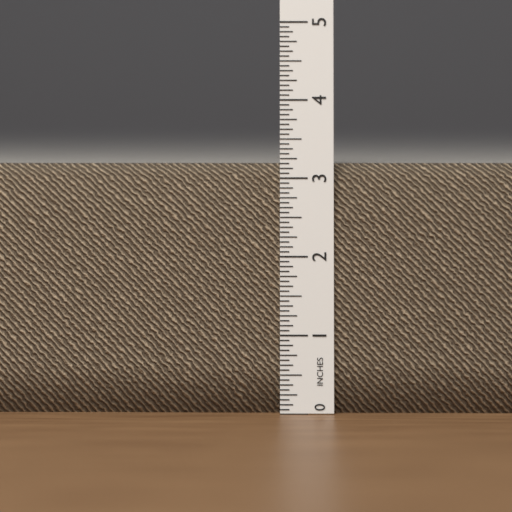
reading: 3.1875 in
